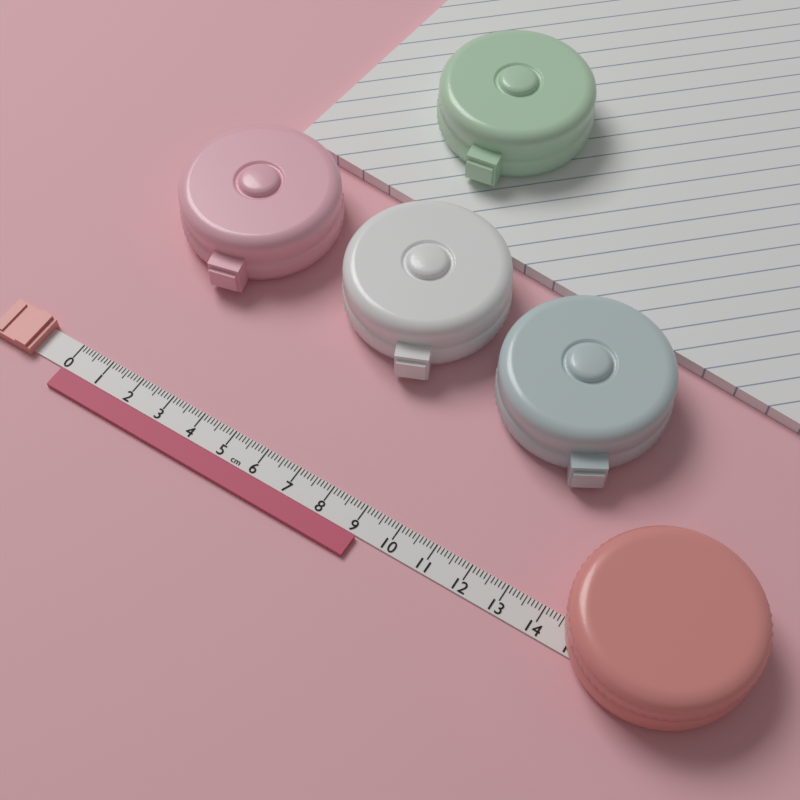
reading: 9.2 cm
